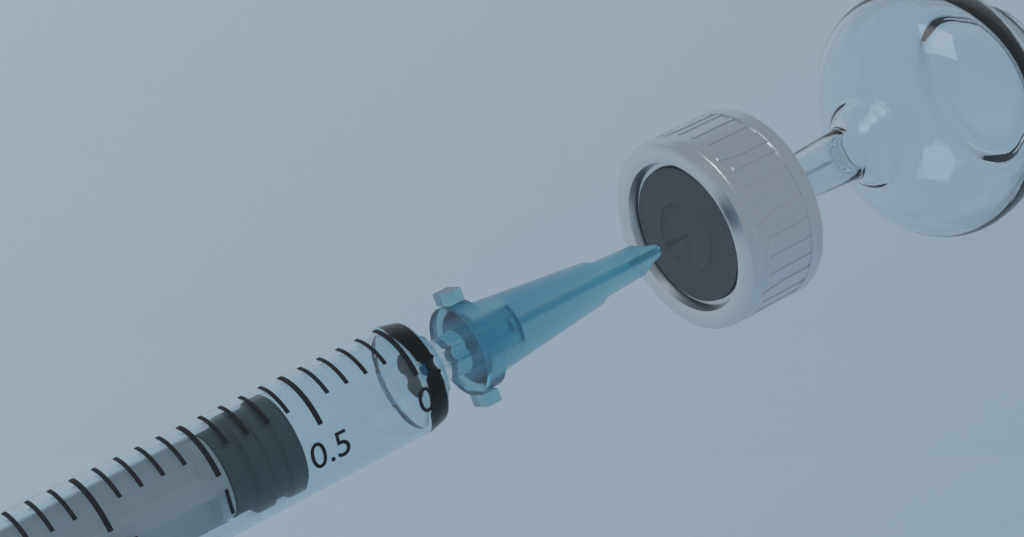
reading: 0.6 ml
